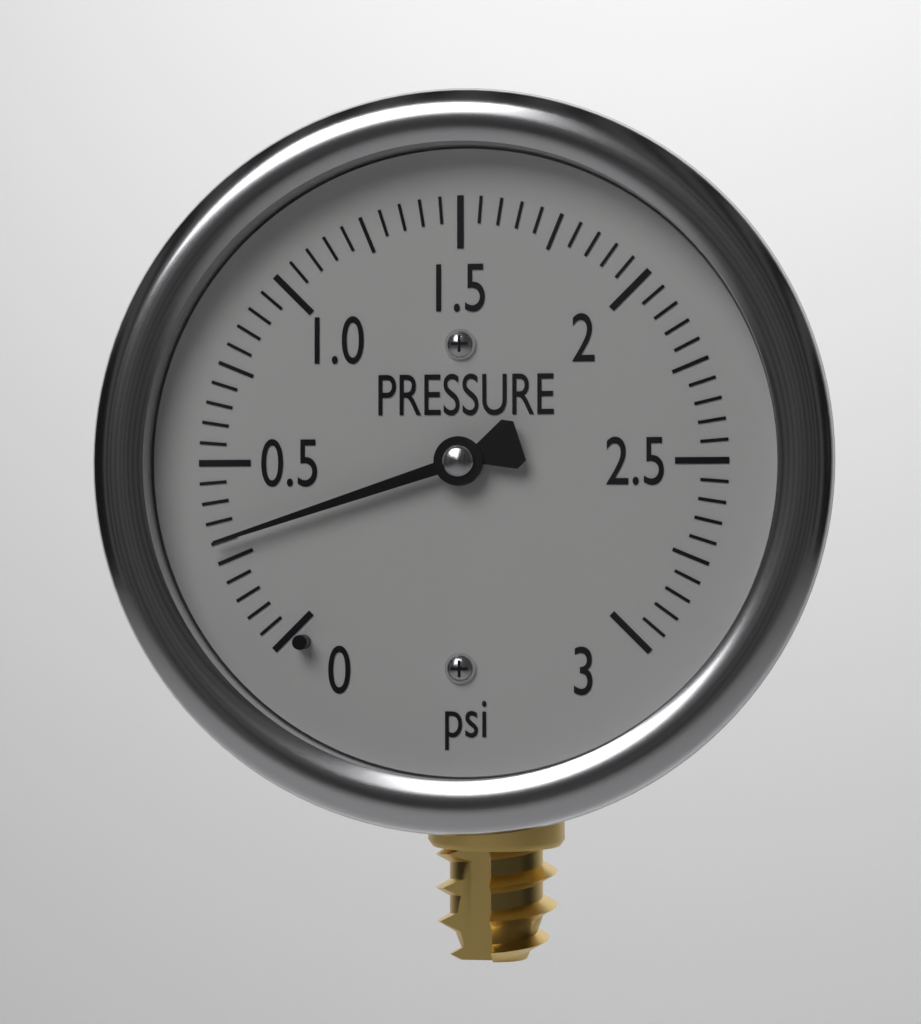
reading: 0.30 psi
